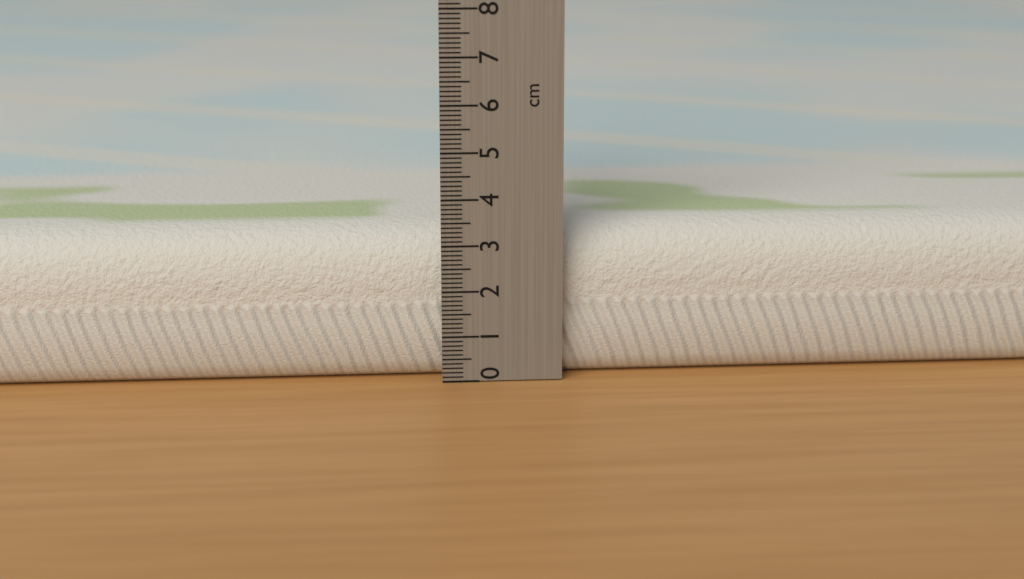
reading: 3.3 cm
